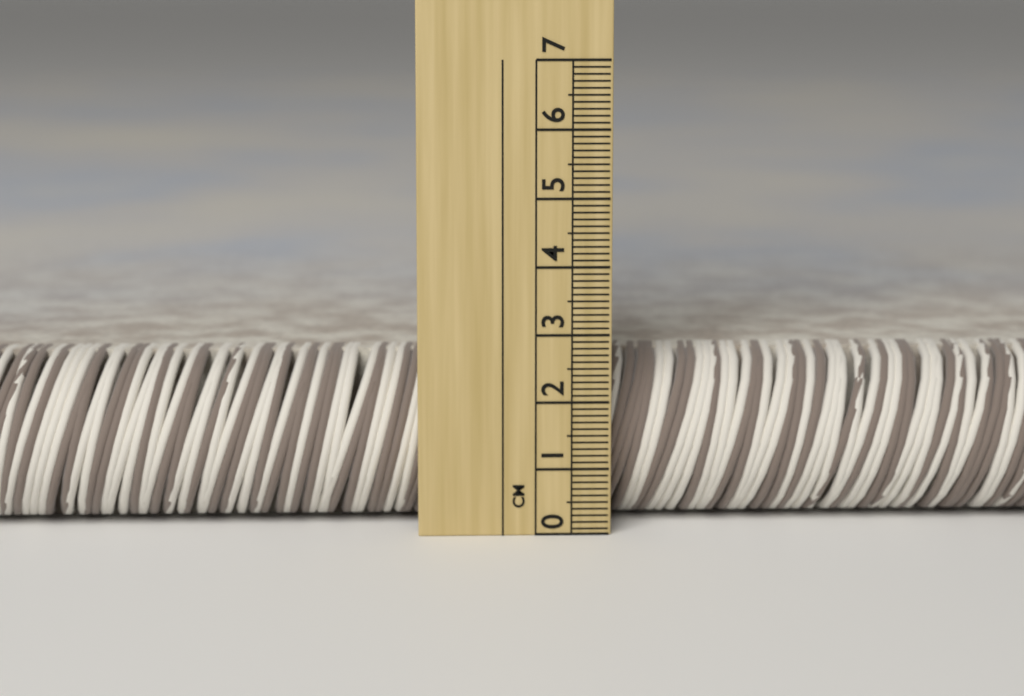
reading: 2.6 cm
